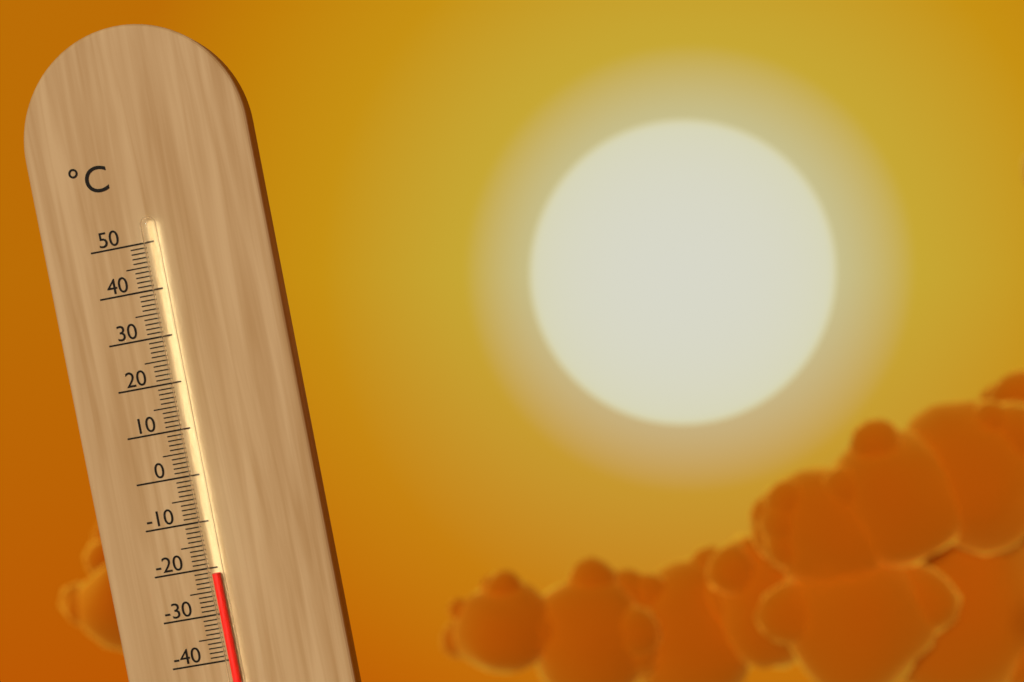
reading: -21 °C
